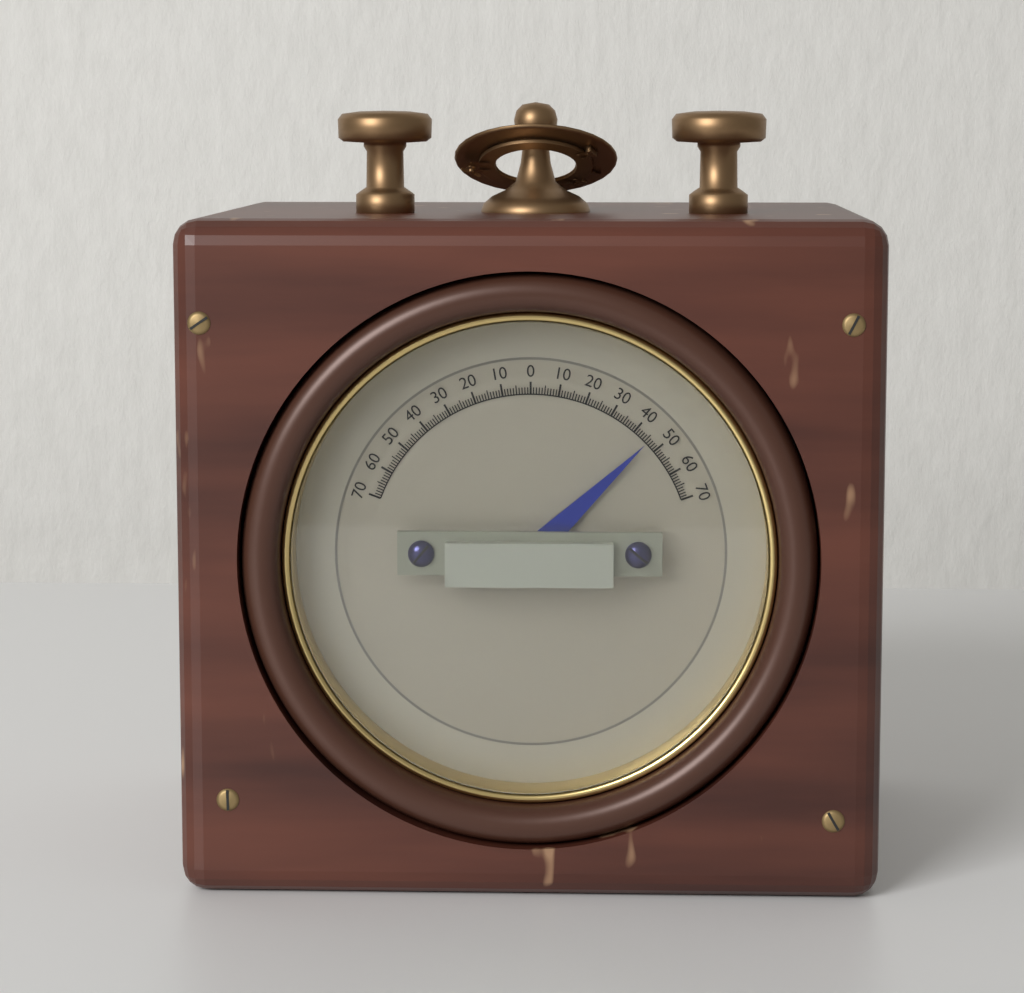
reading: 46 (no unit)
